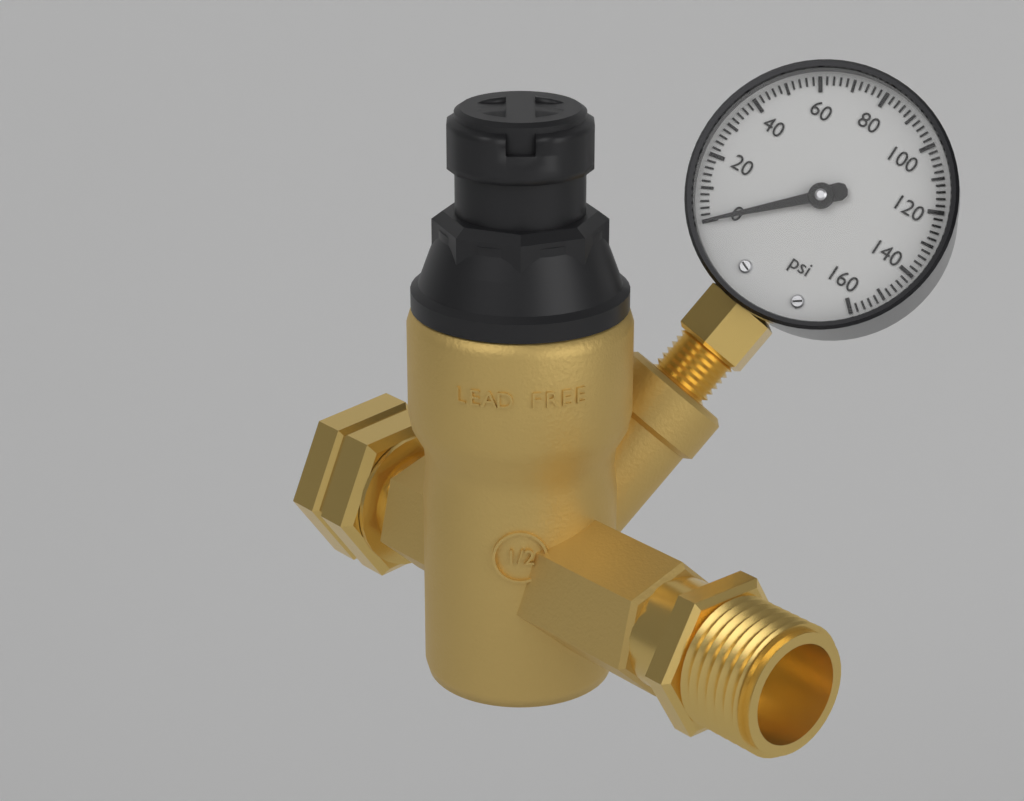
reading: 0 psi
